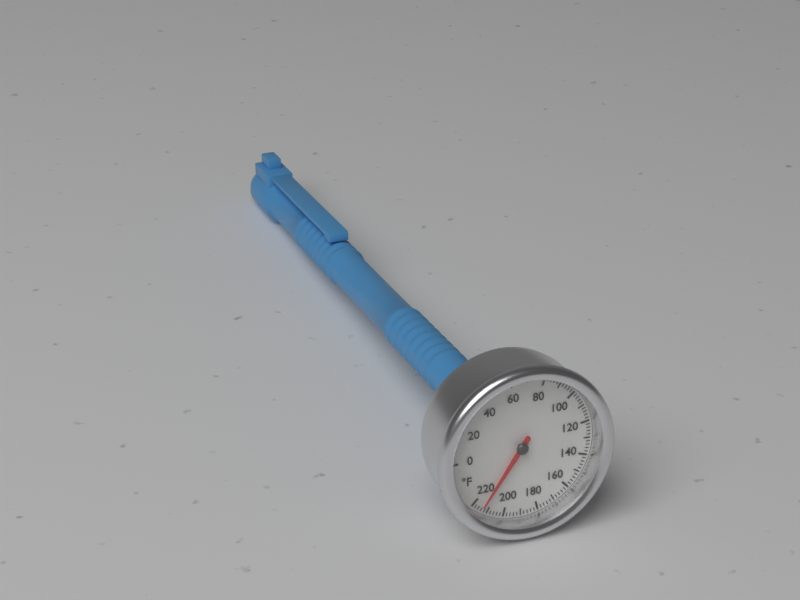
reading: 214 °F
